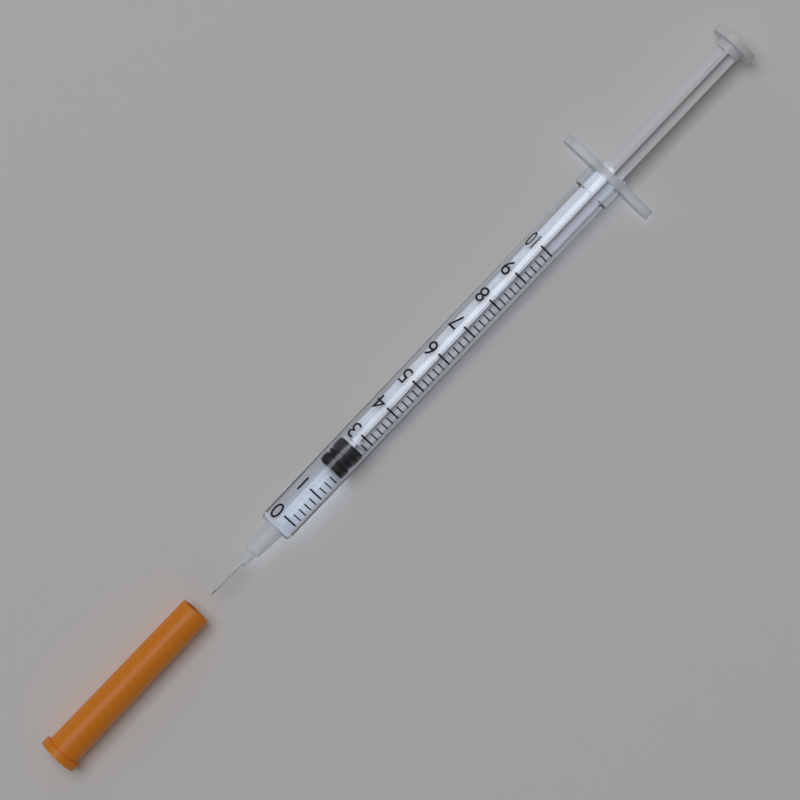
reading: 1.8 (no unit)
